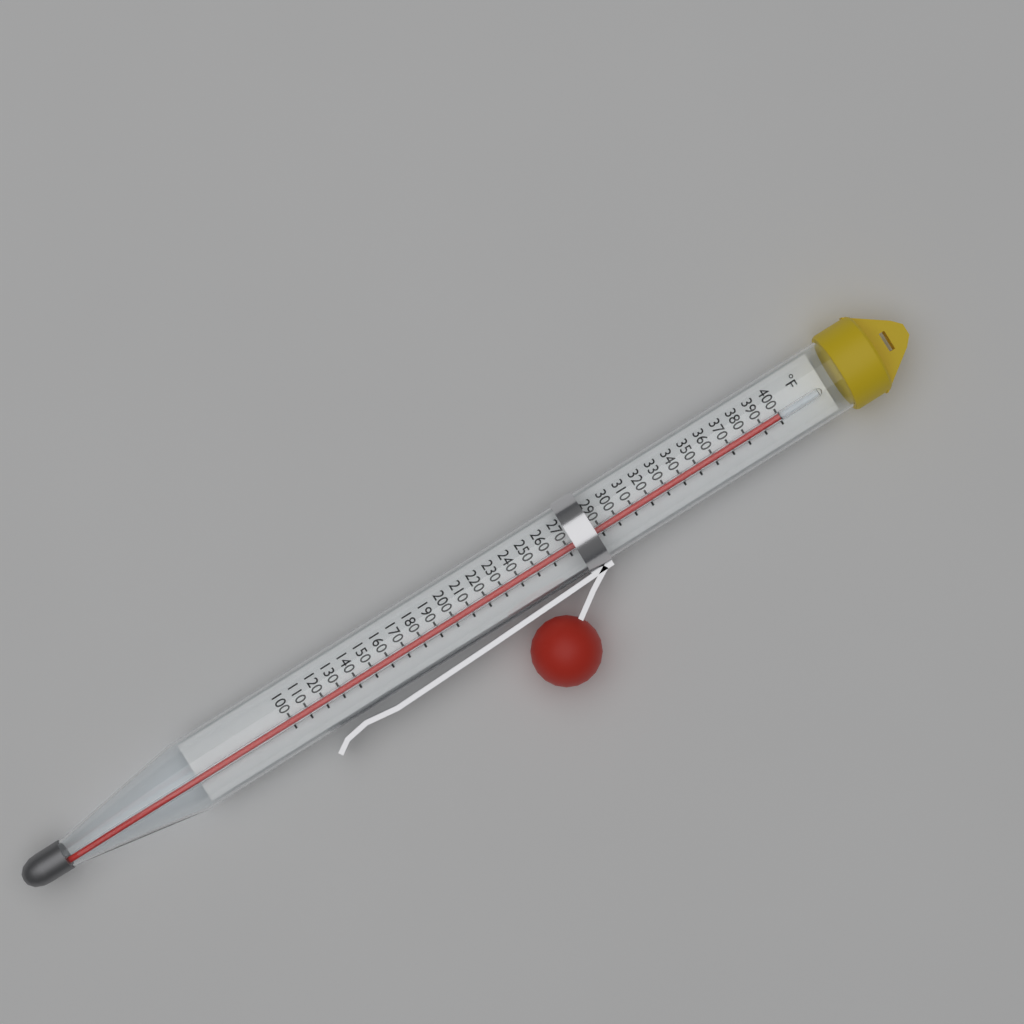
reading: 400 °F
